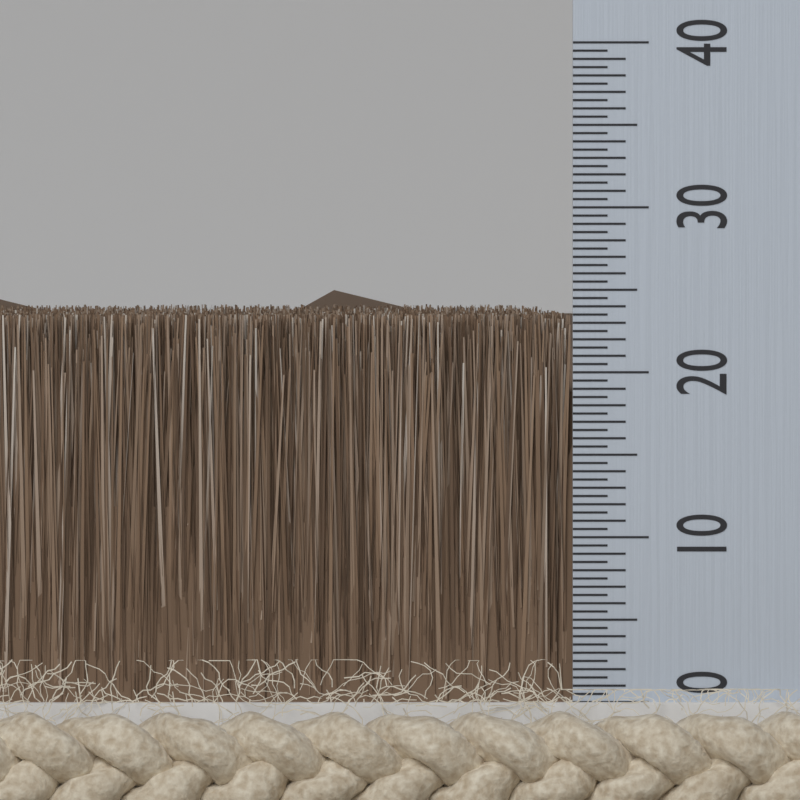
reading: 23.5 (no unit)
